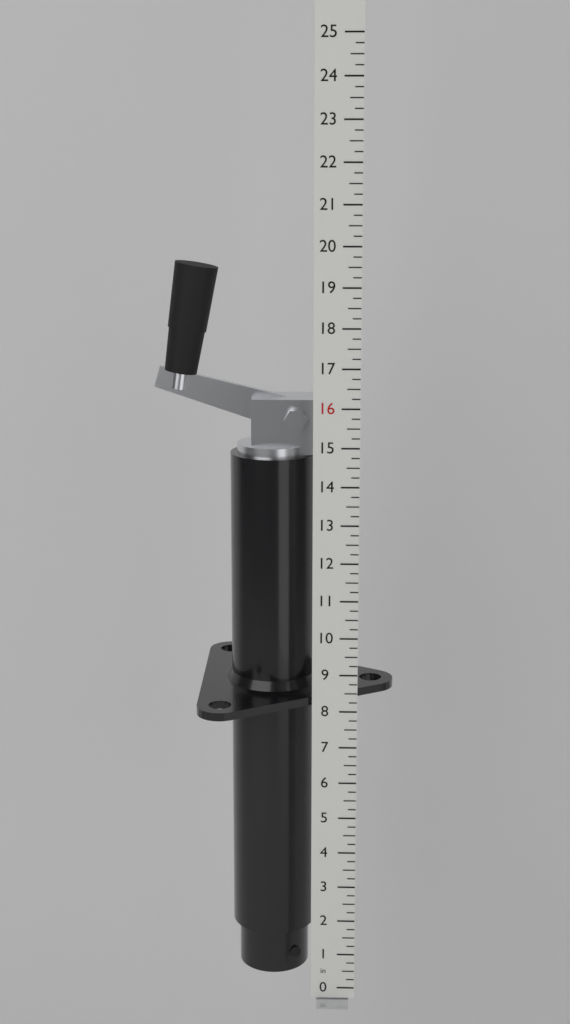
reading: 19.50 in
